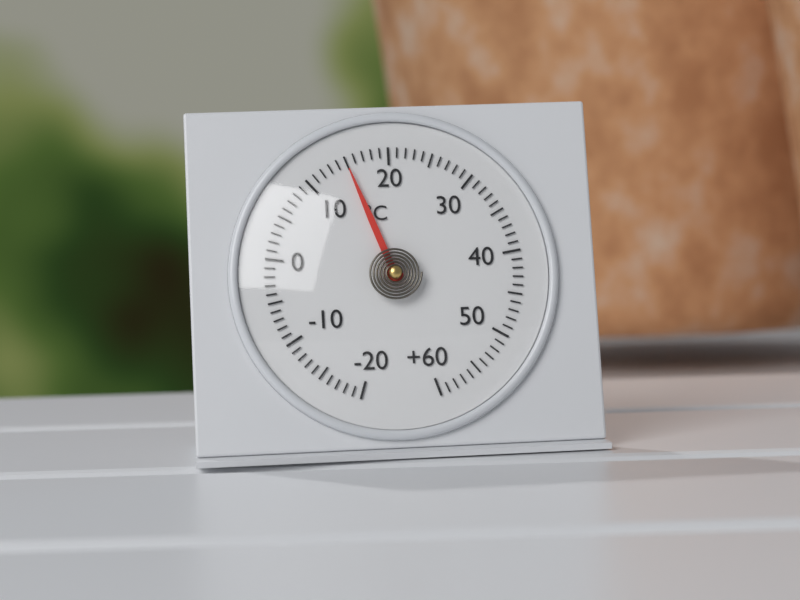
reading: 15 °C
